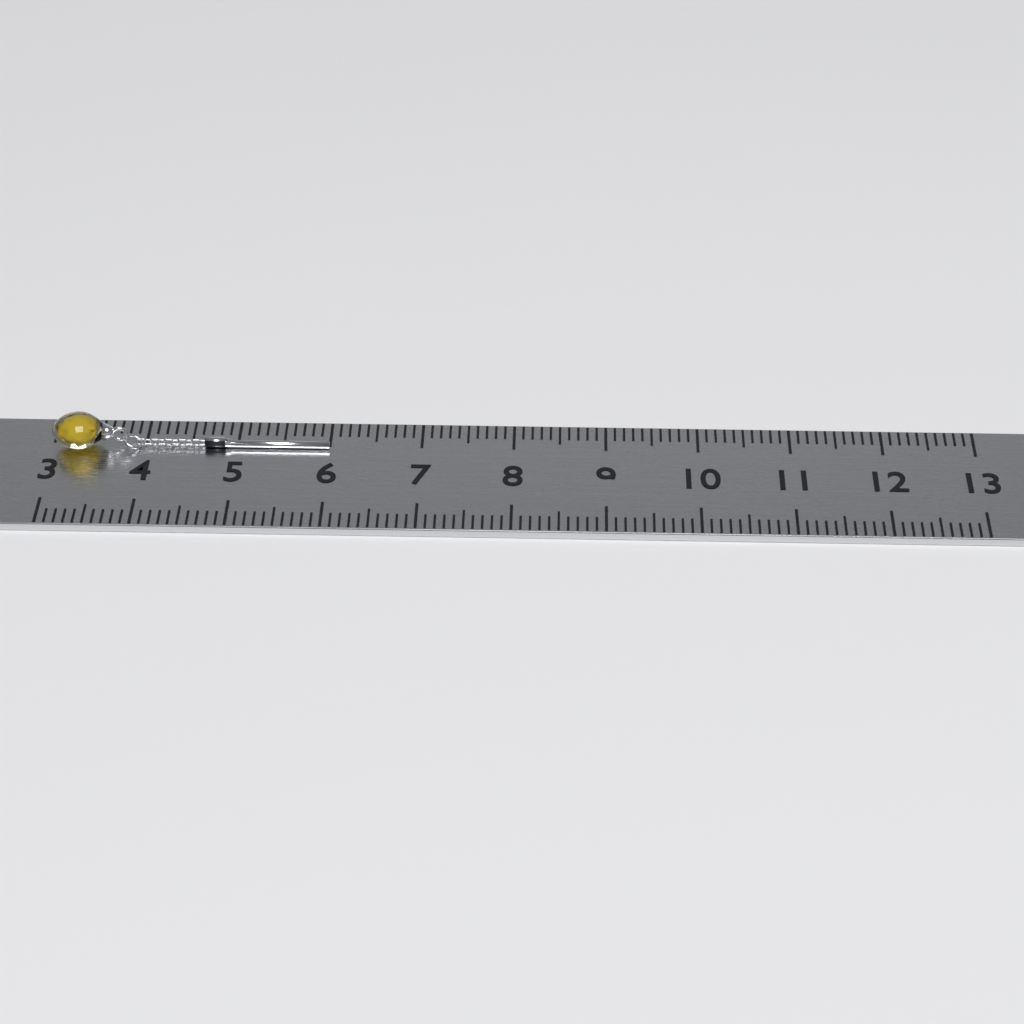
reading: 6.0 (no unit)
